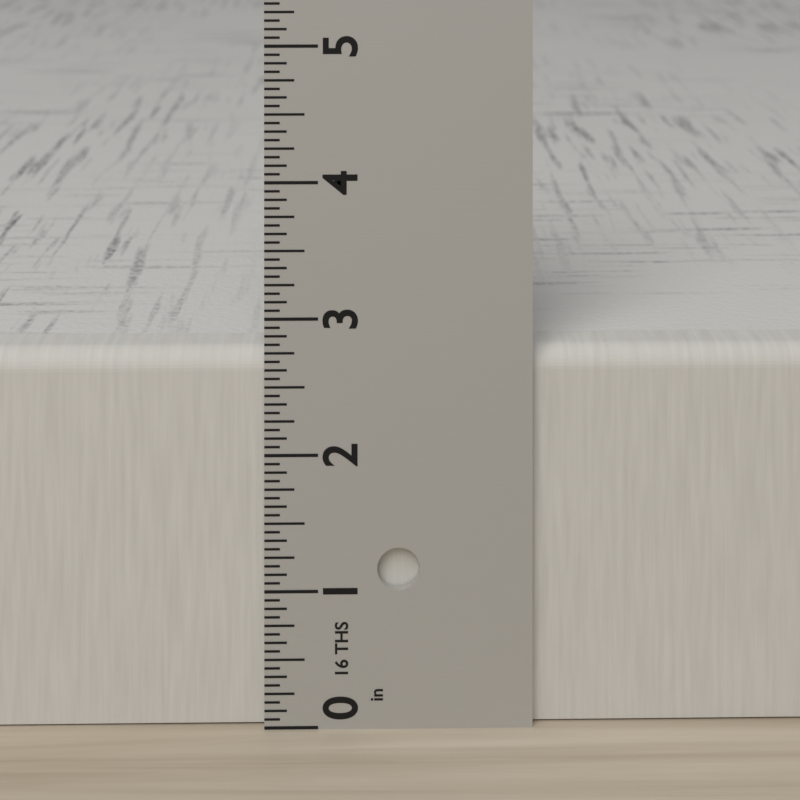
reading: 2.7500 in
